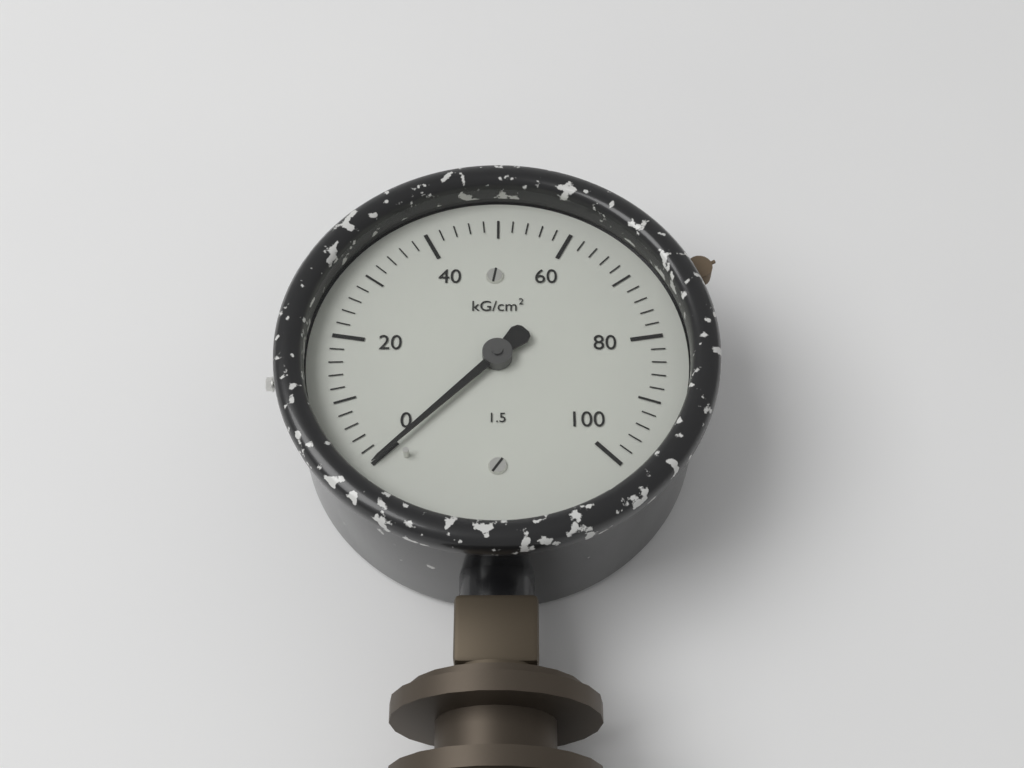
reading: 0 kG/cm²
